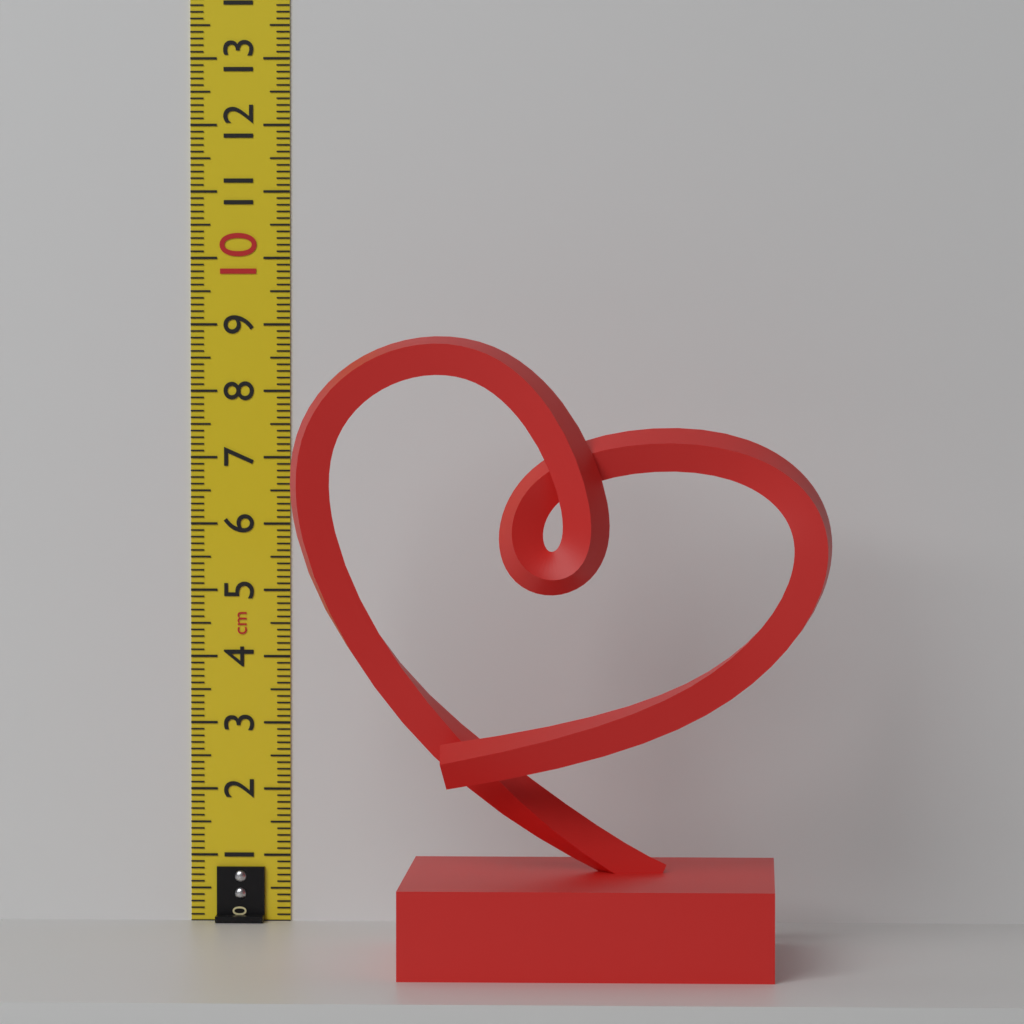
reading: 8.9 cm
